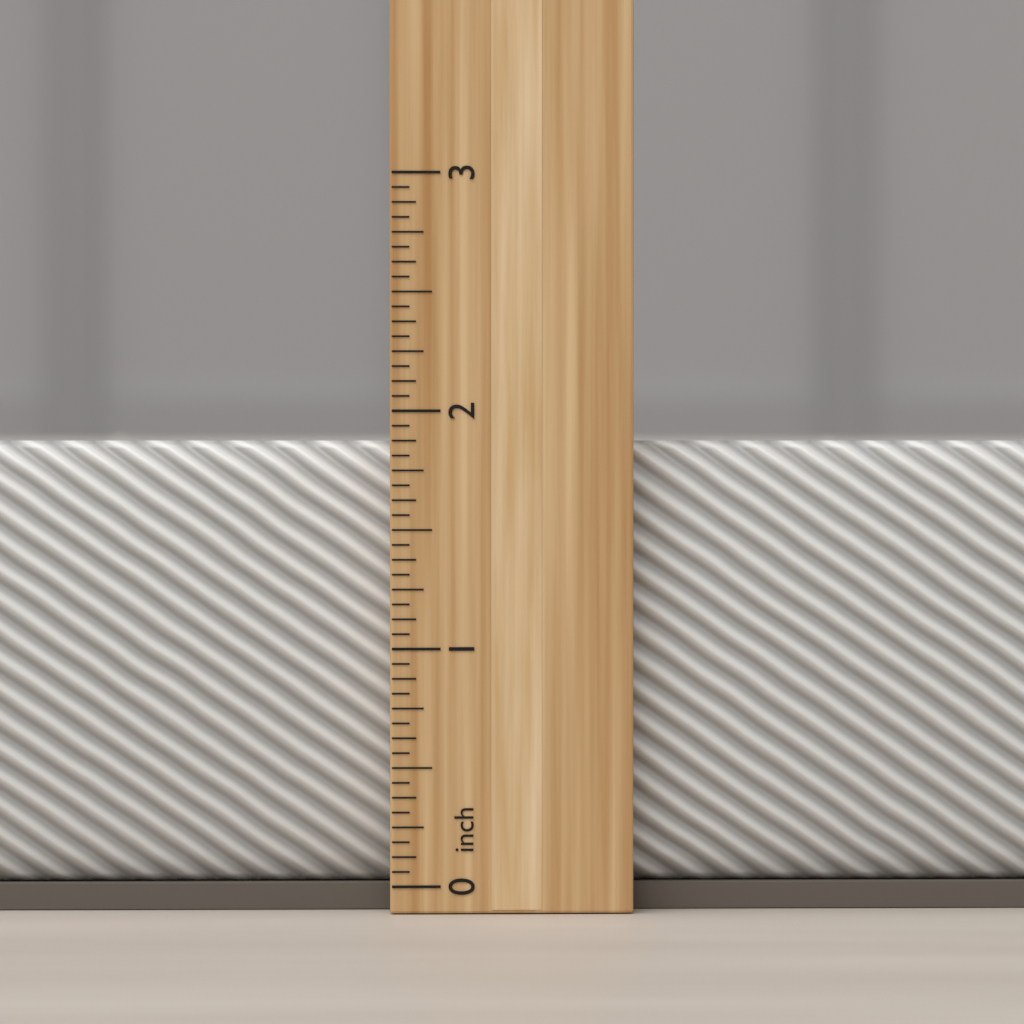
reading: 1.8750 inch
